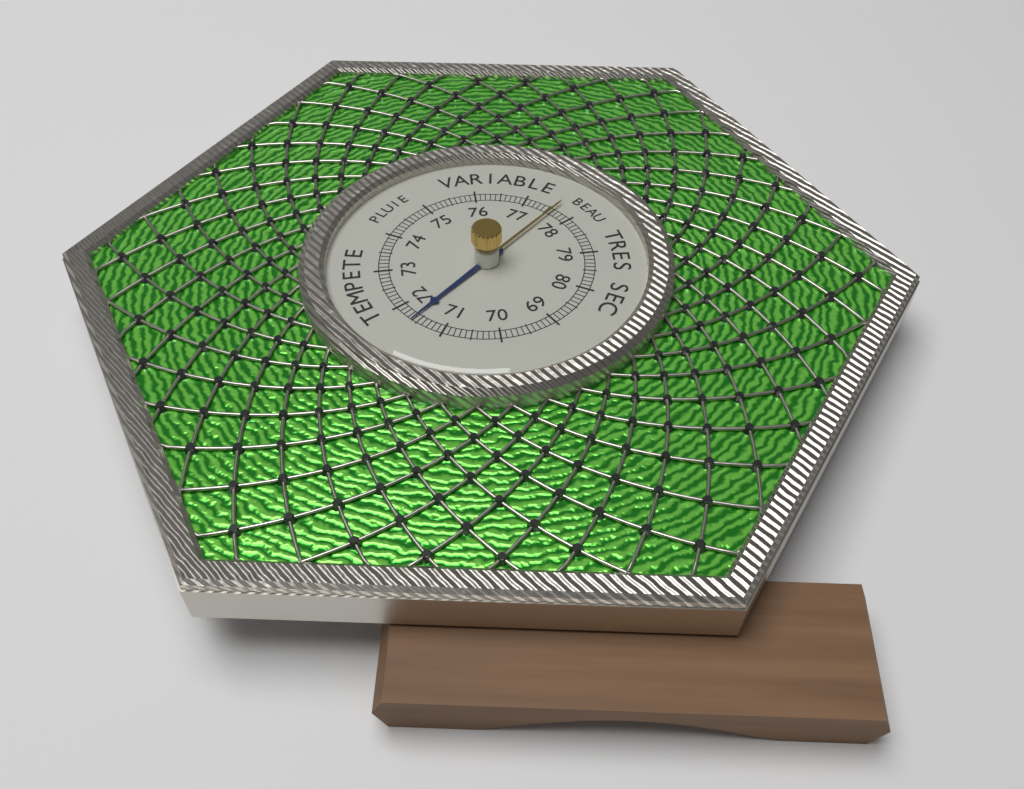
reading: 71.6 (no unit)
